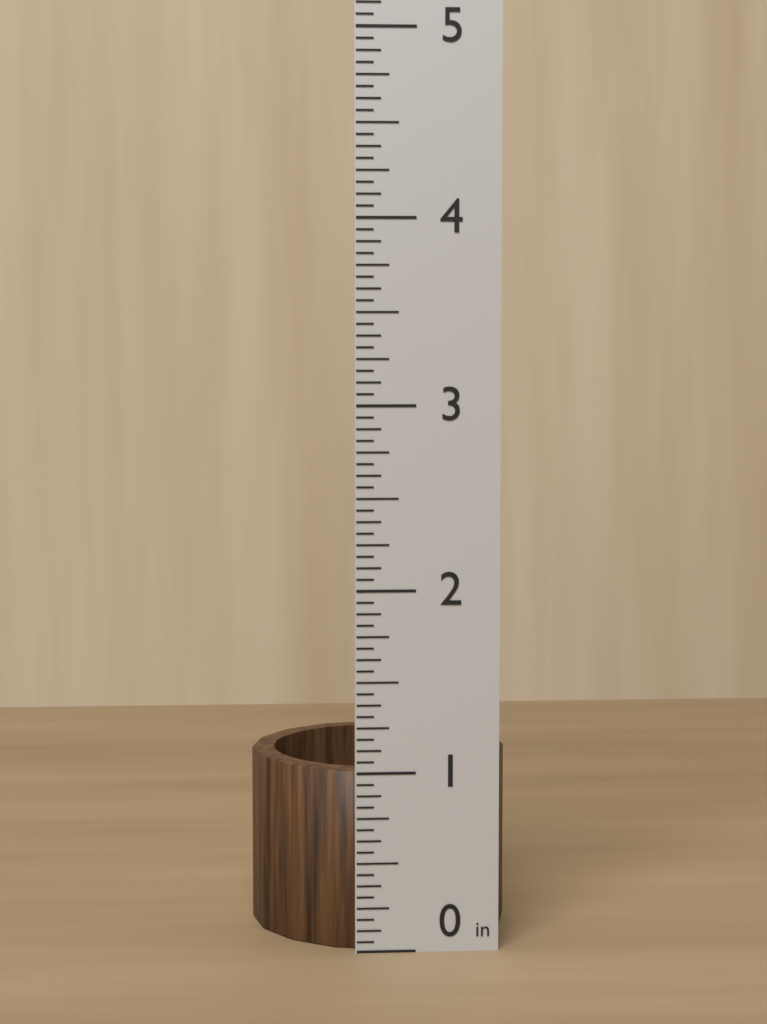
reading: 1.0000 in
